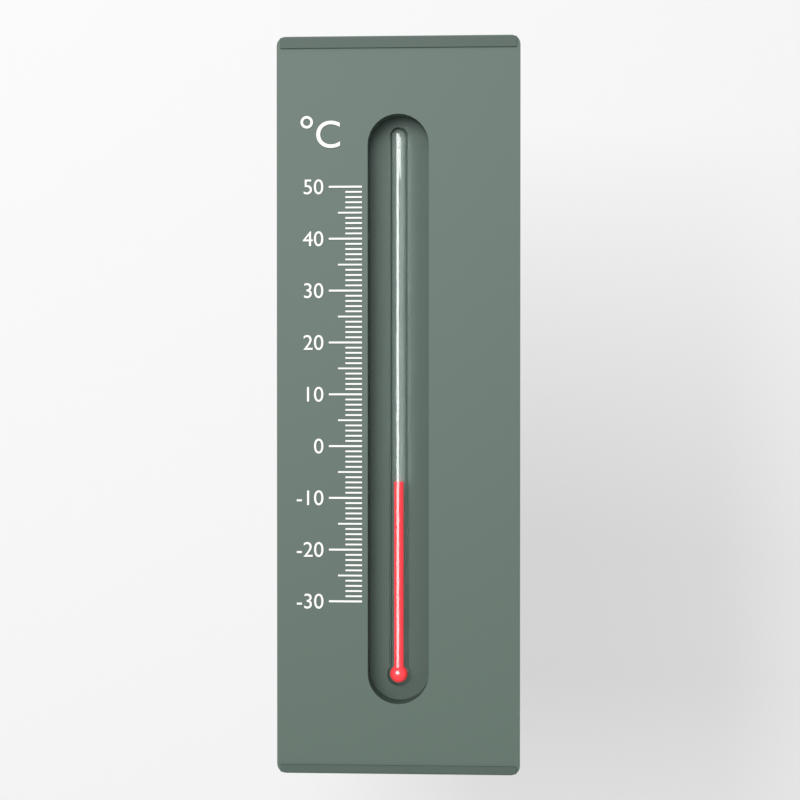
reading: -7 °C
